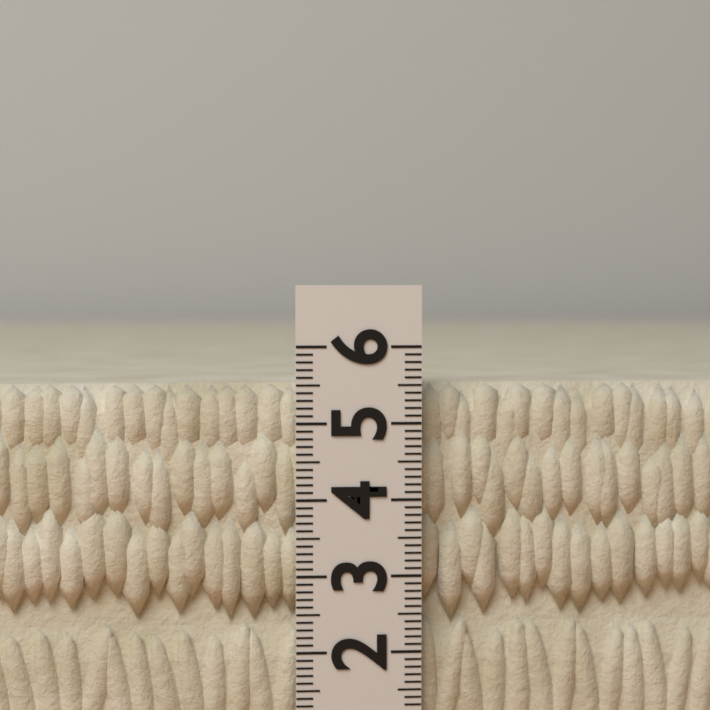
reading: 5.5 (no unit)
